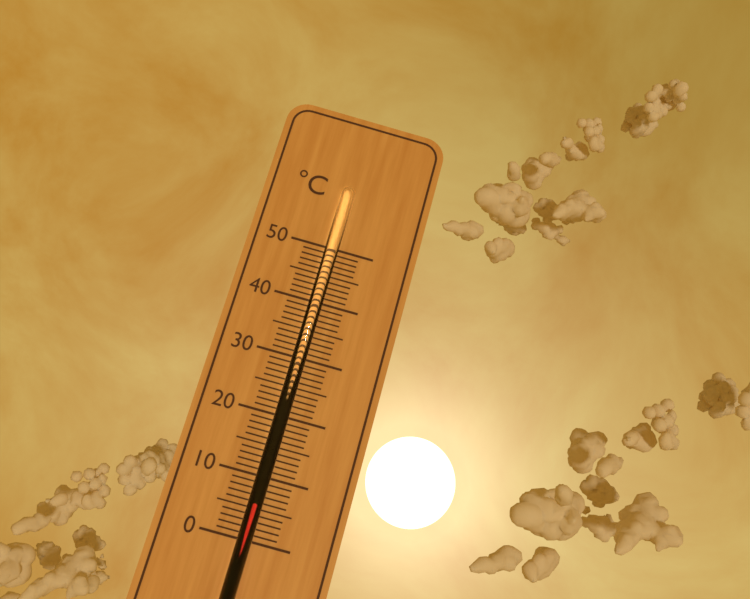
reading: 6 °C
